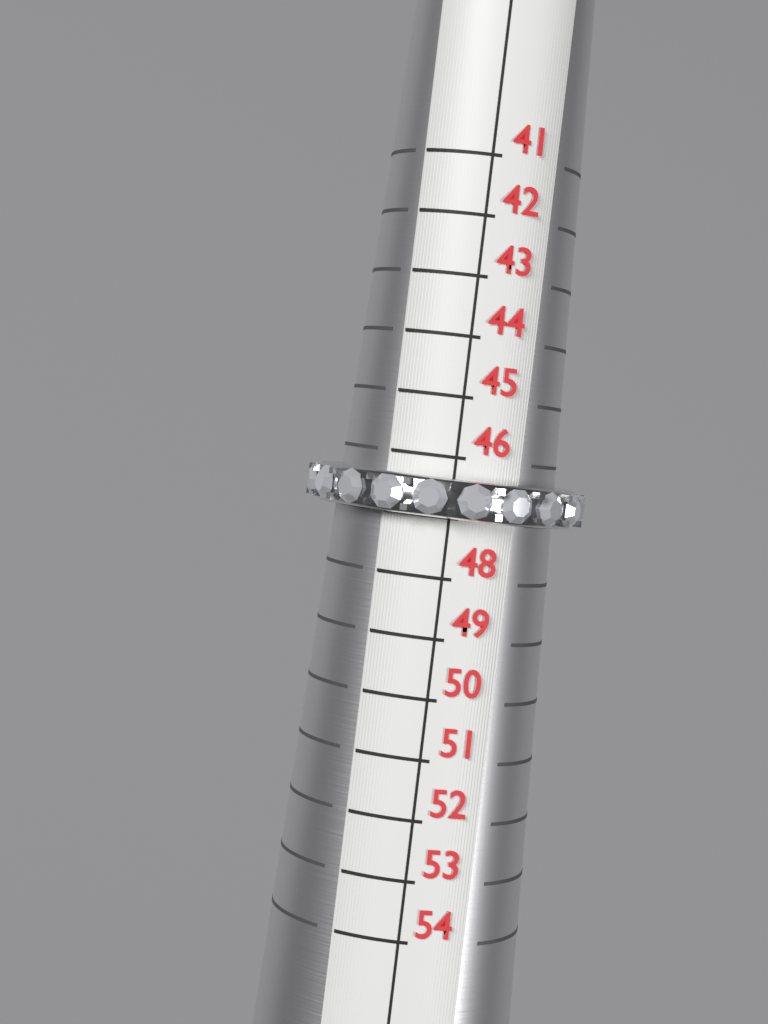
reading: 47 (no unit)
